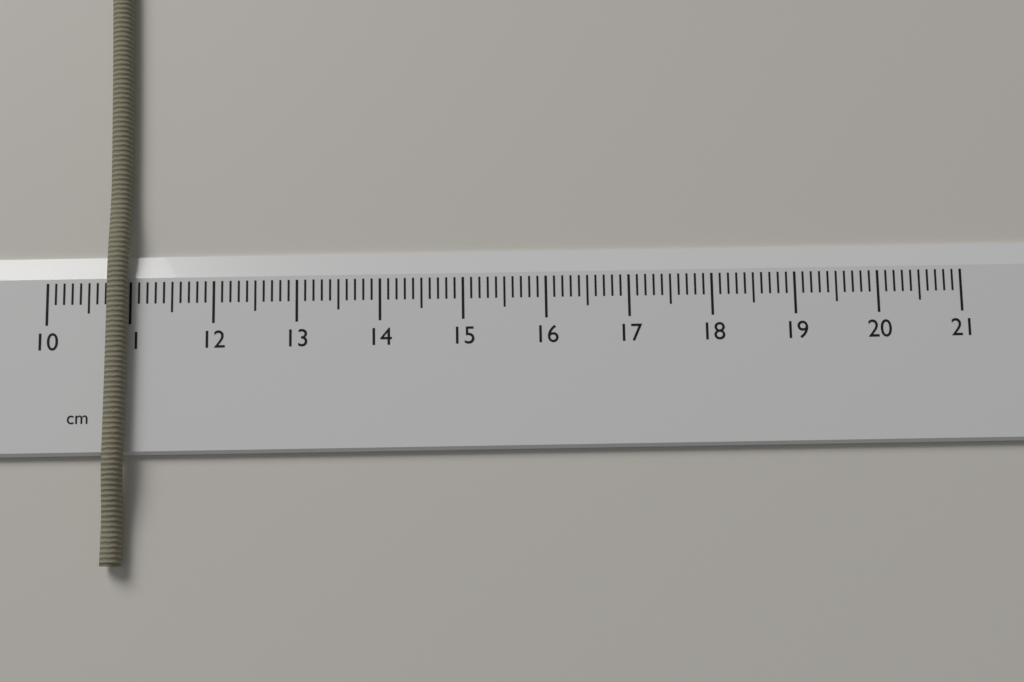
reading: 11.0 cm
